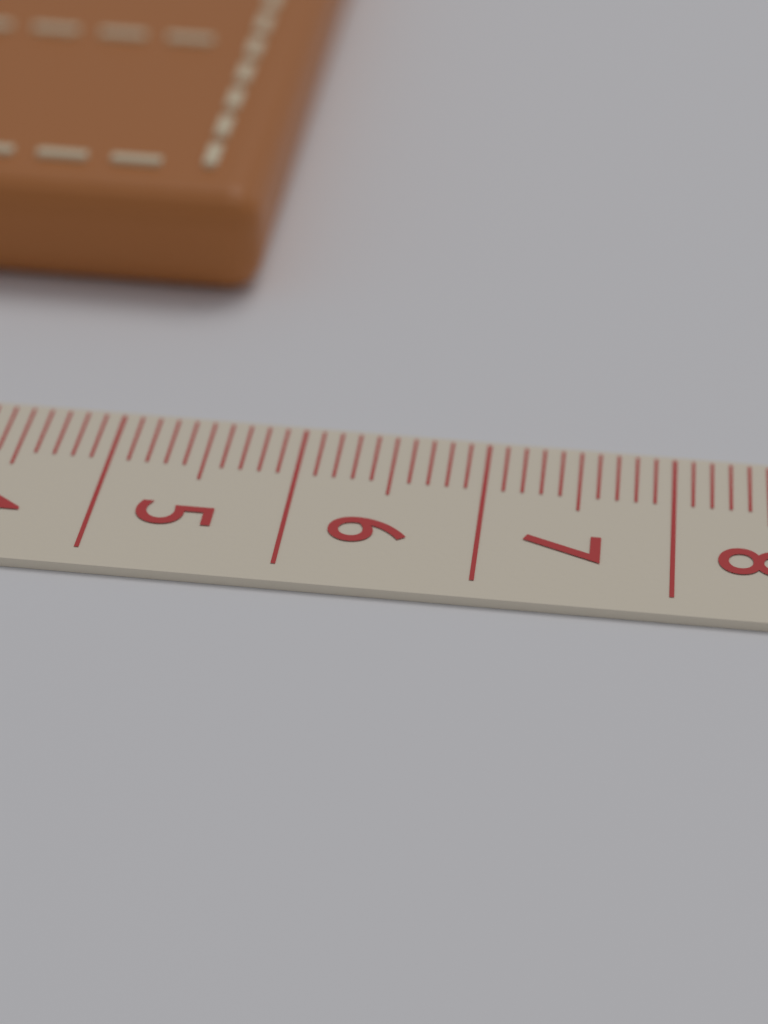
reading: 5.5 cm
